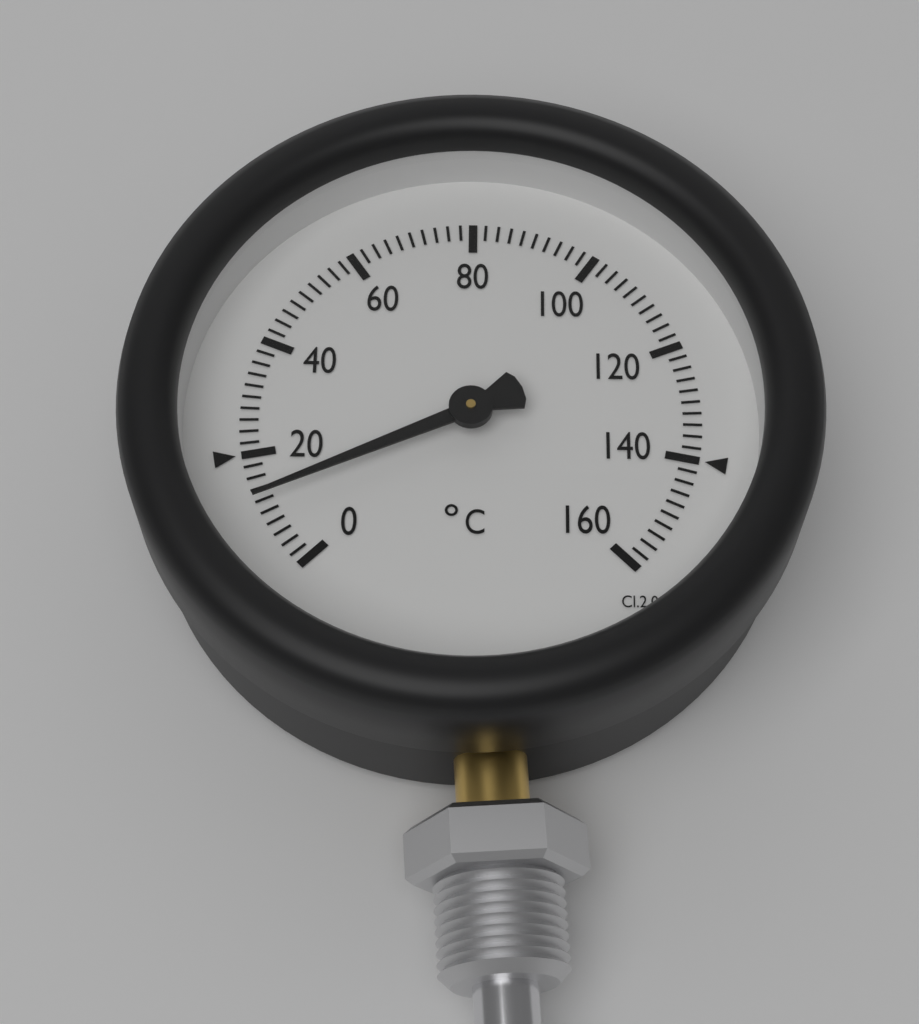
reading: 12 °C
